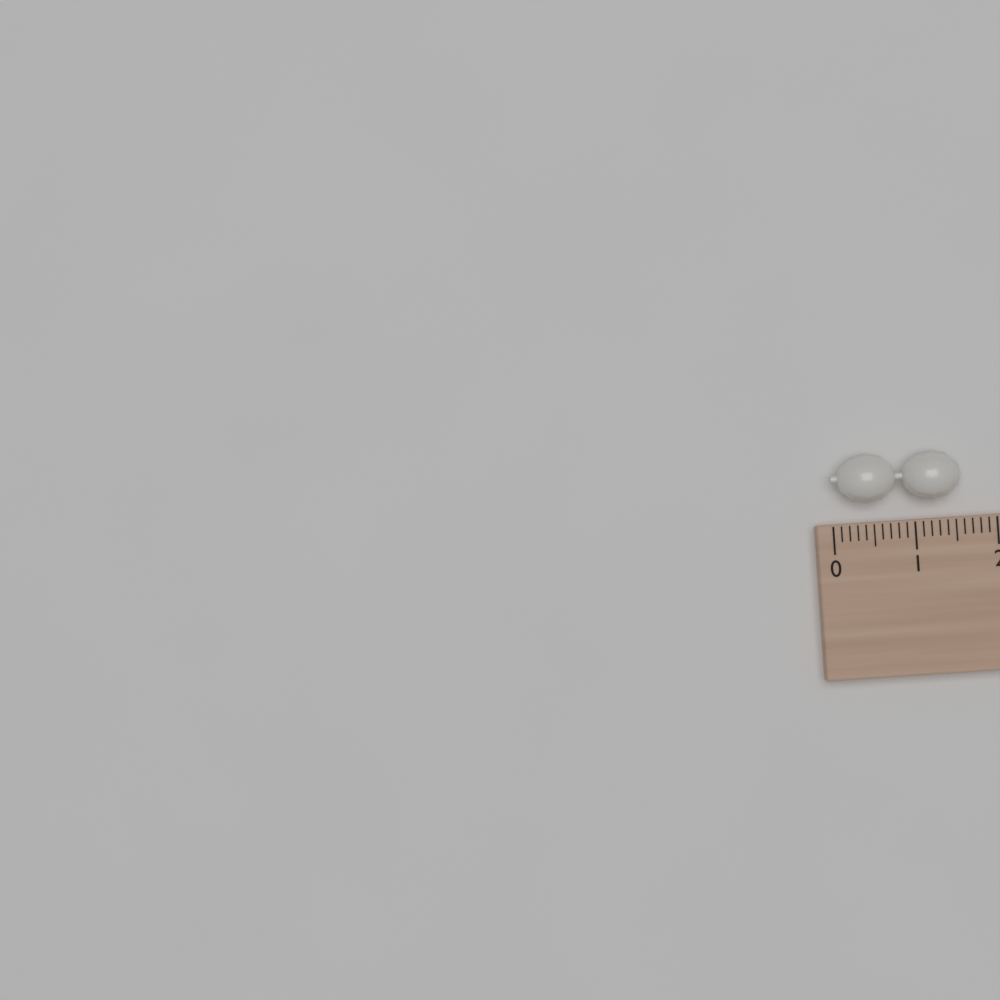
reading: 1.6 (no unit)
